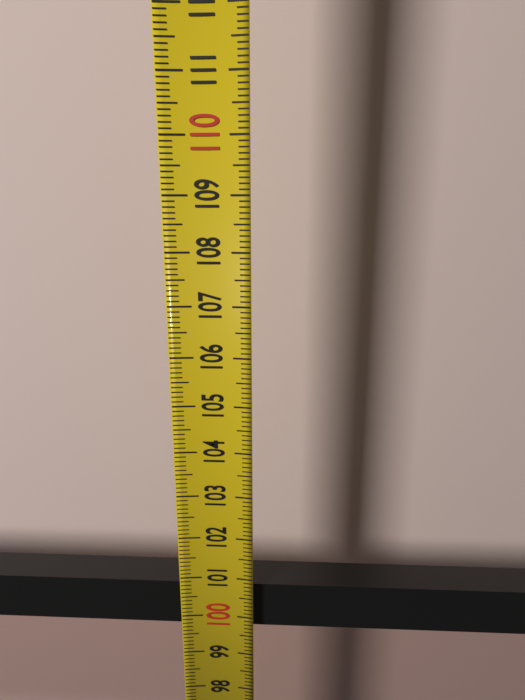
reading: 100.7 (no unit)
